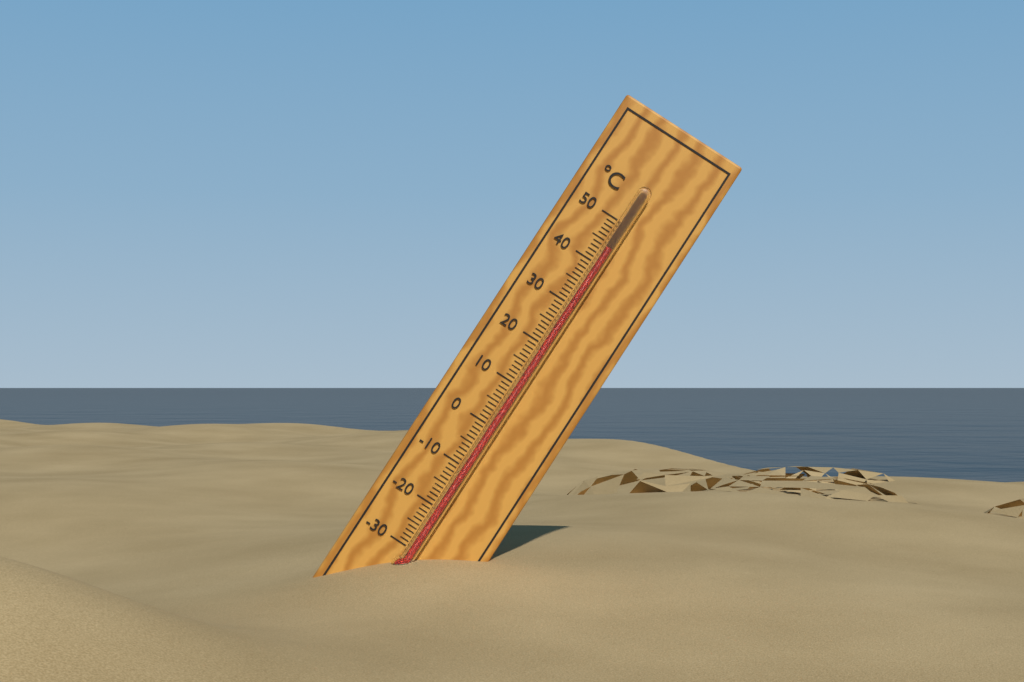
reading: 44 °C
